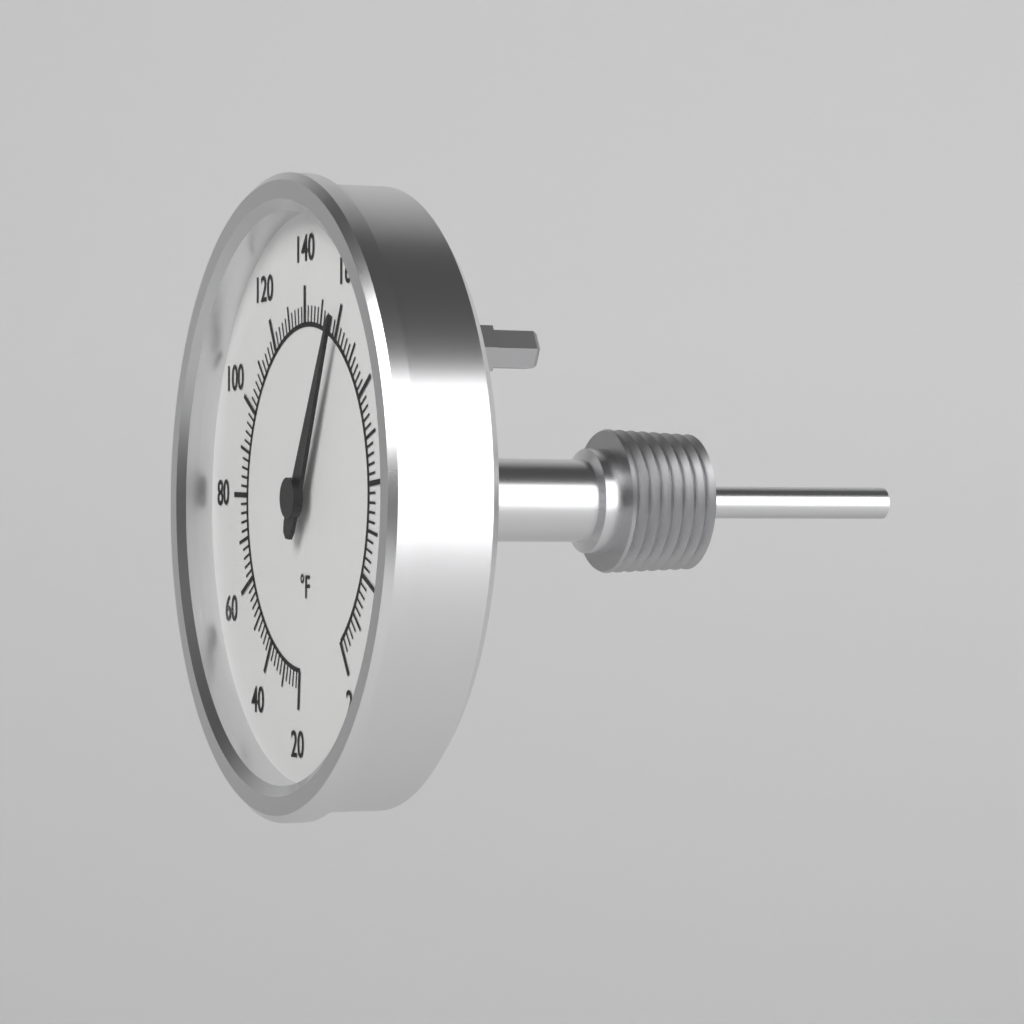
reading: 160 °F
